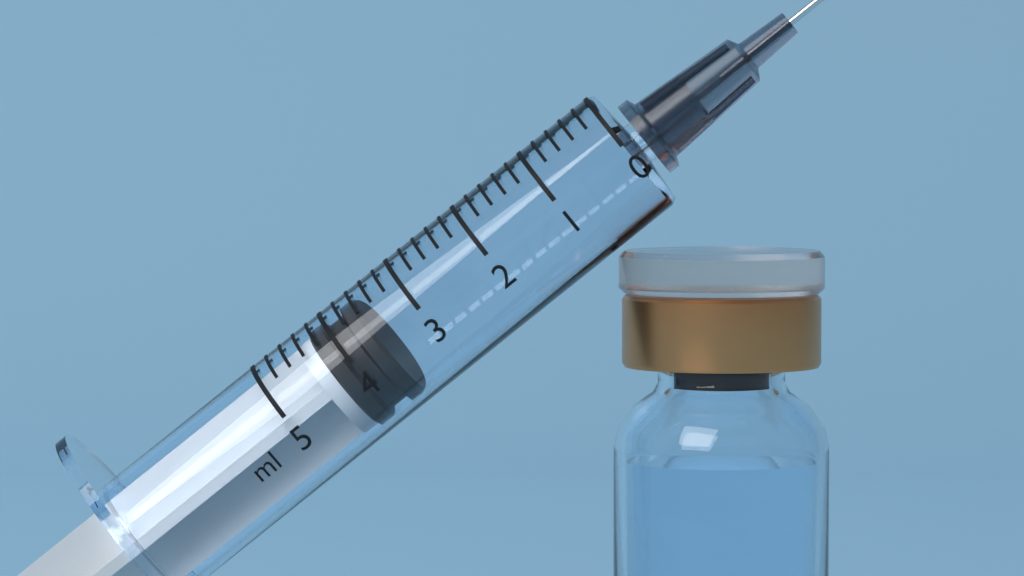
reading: 3.6 ml
